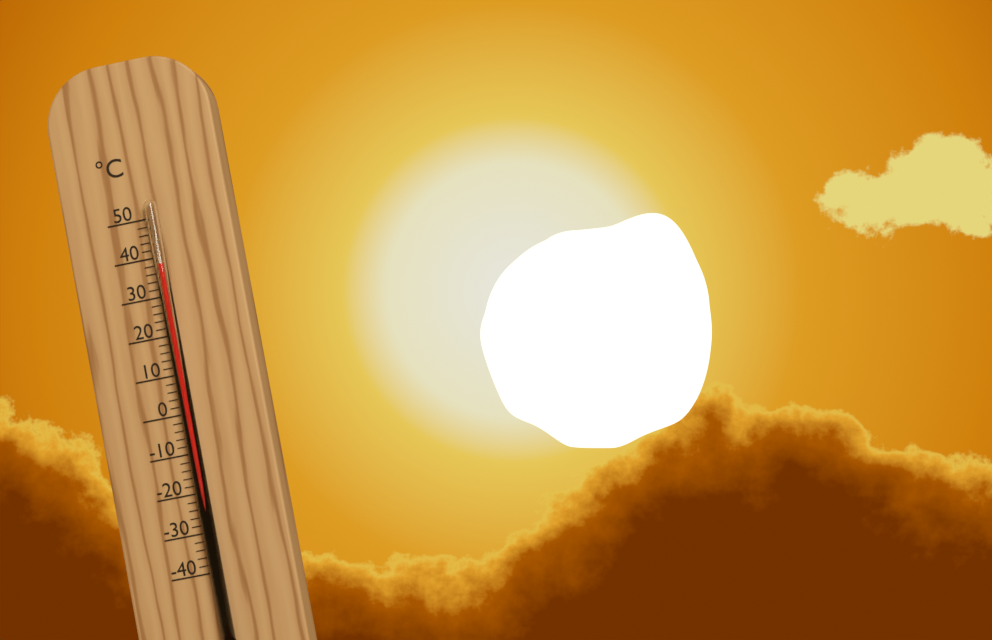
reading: 38 °C
